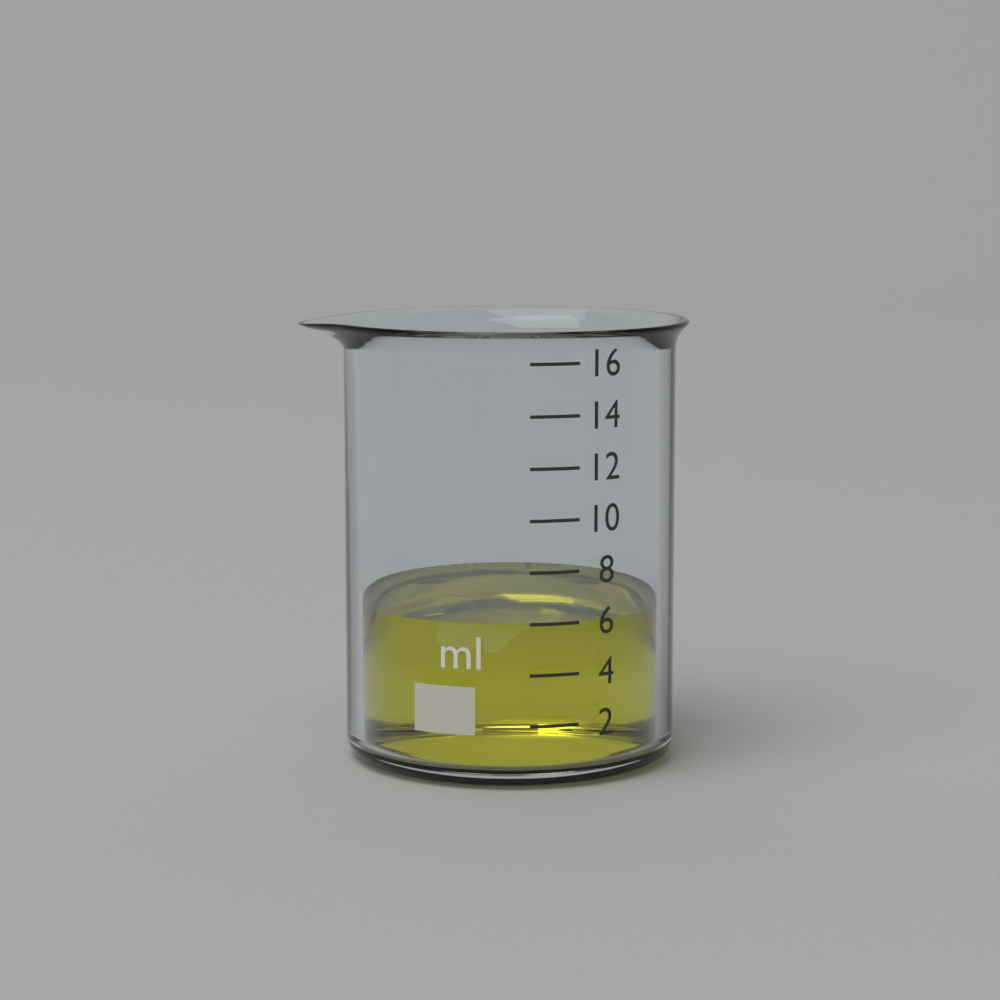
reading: 6 ml
